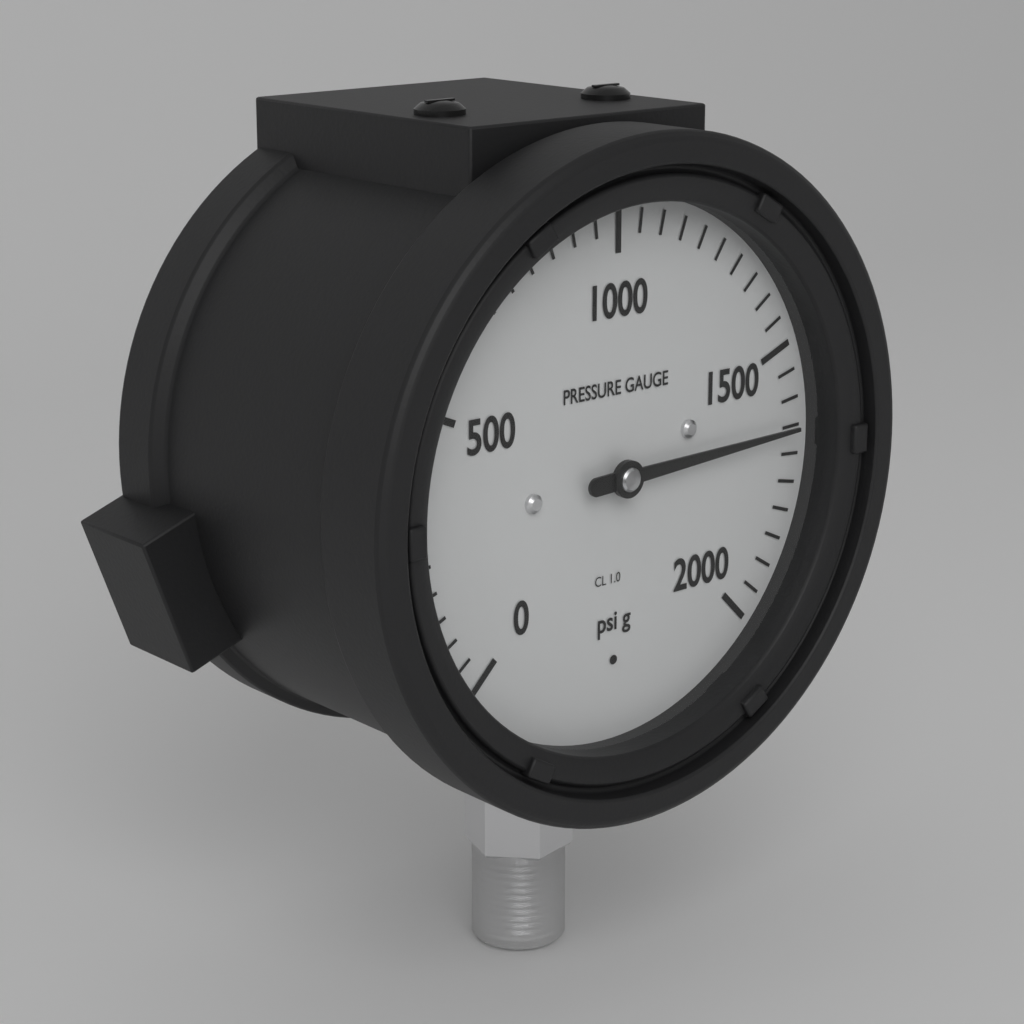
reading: 1650 psi
